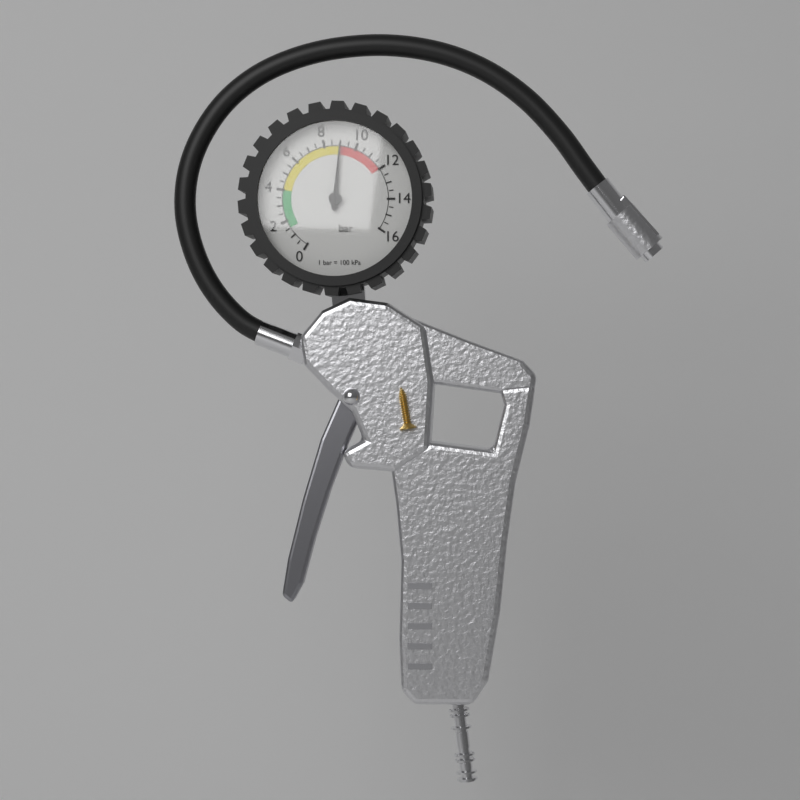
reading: 9.0 bar
